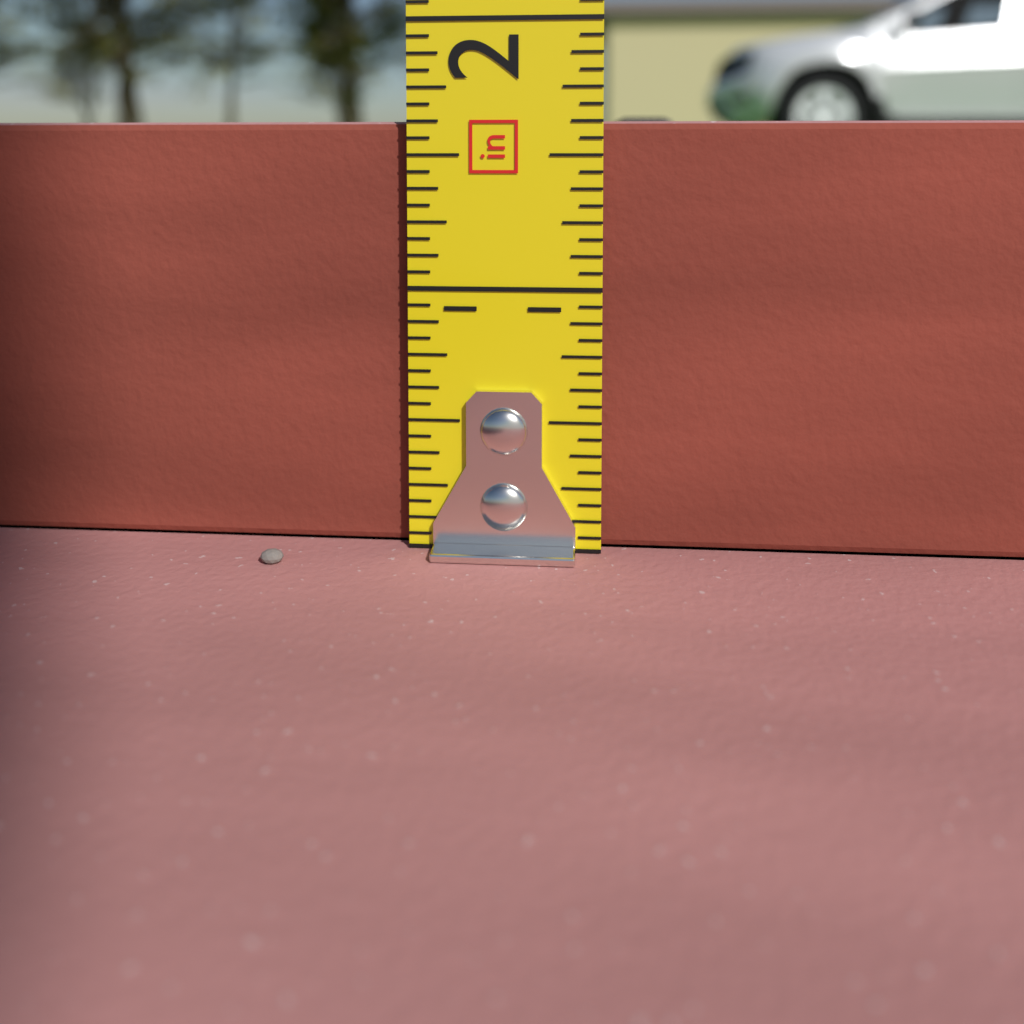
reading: 1.6250 in
